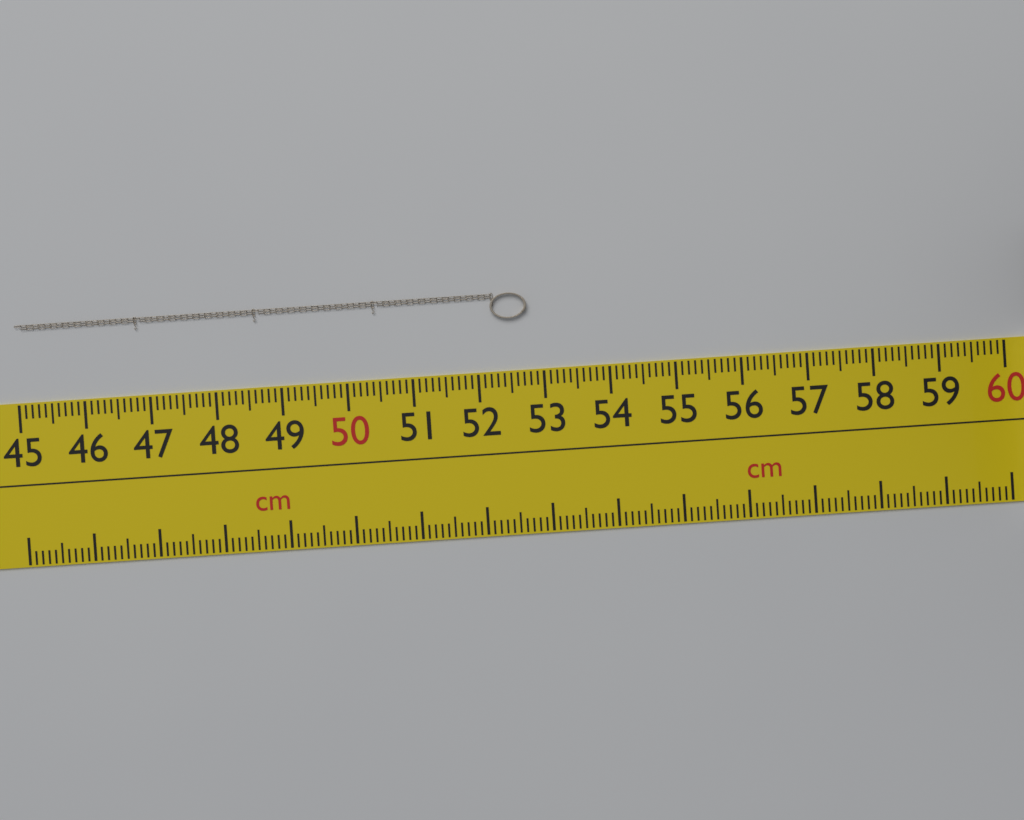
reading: 52.8 cm
